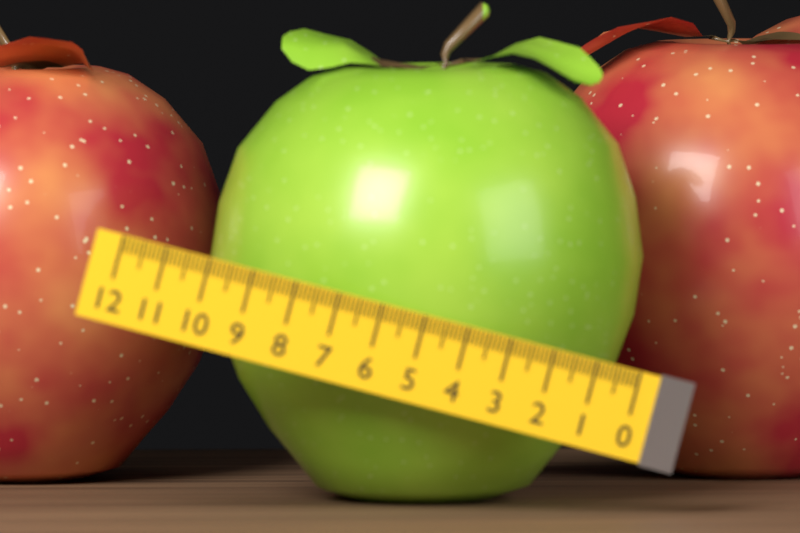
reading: 9.8 (no unit)
